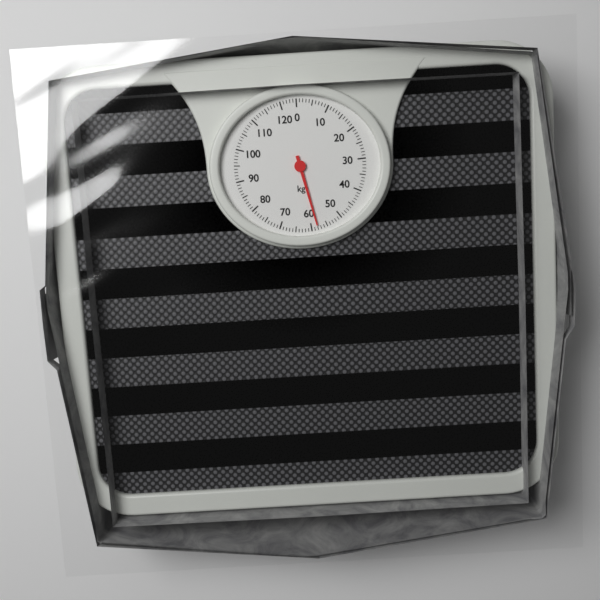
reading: 58 kg
